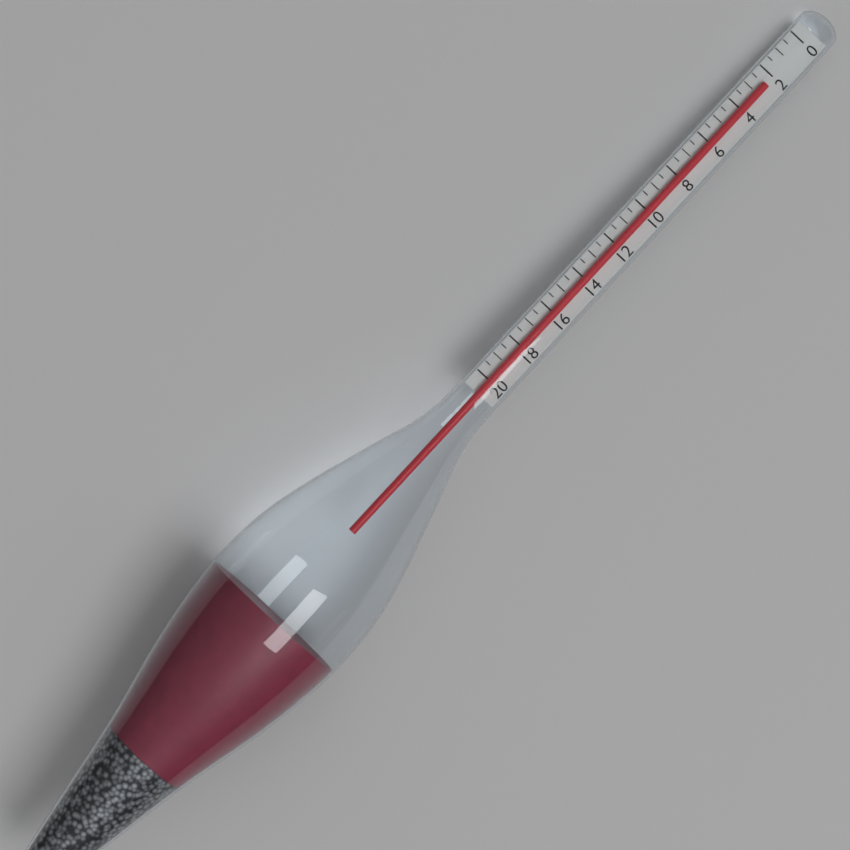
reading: 2.5 (no unit)
